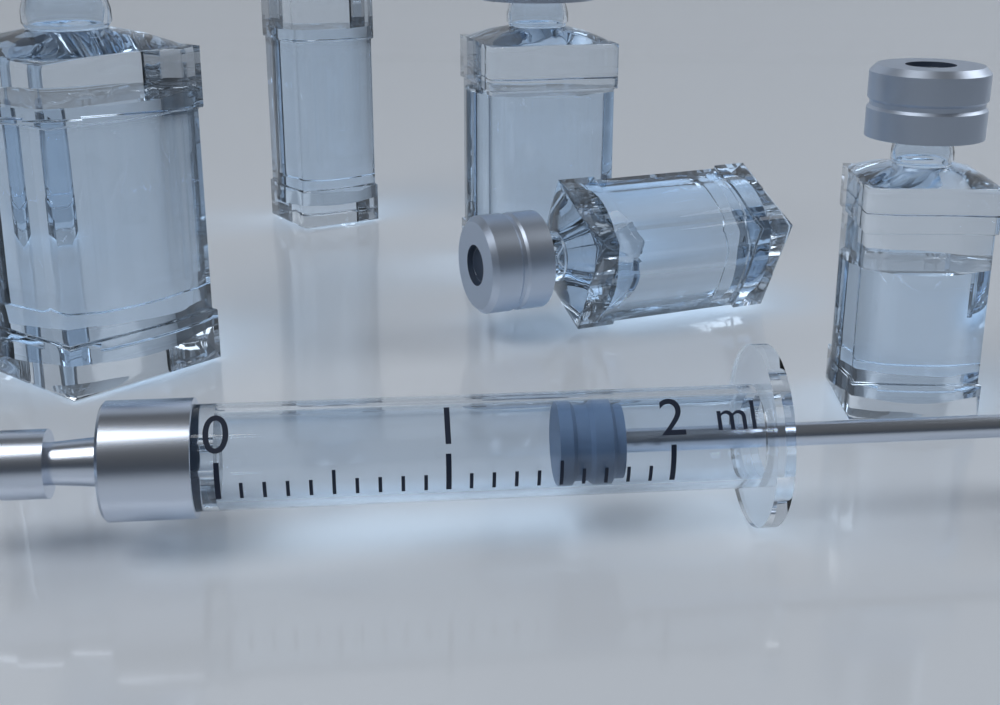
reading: 1.5 ml
